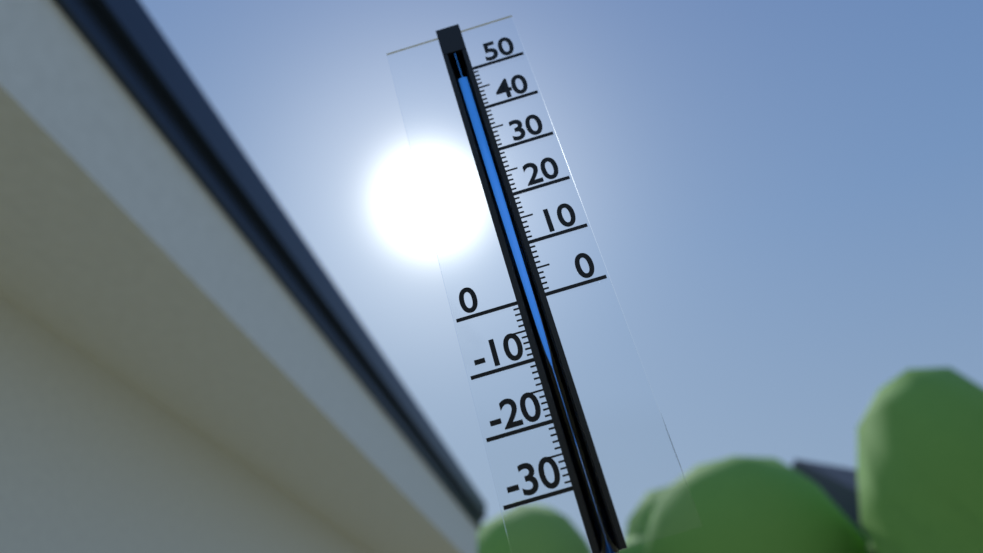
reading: 48 (no unit)
